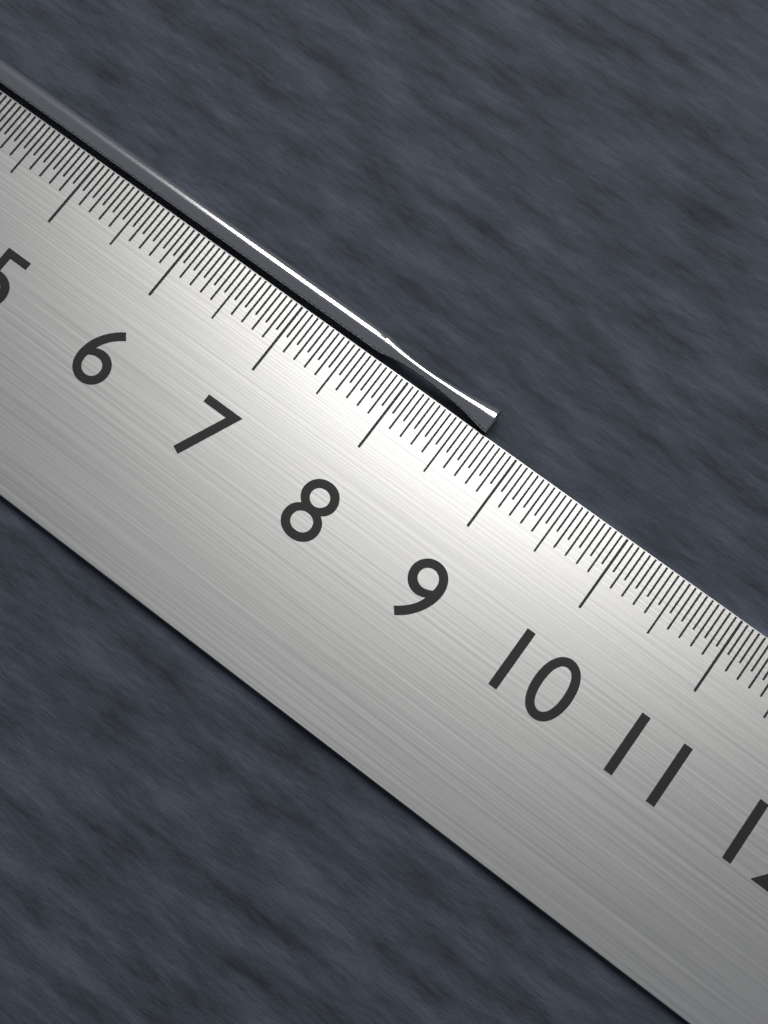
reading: 8.70 cm
